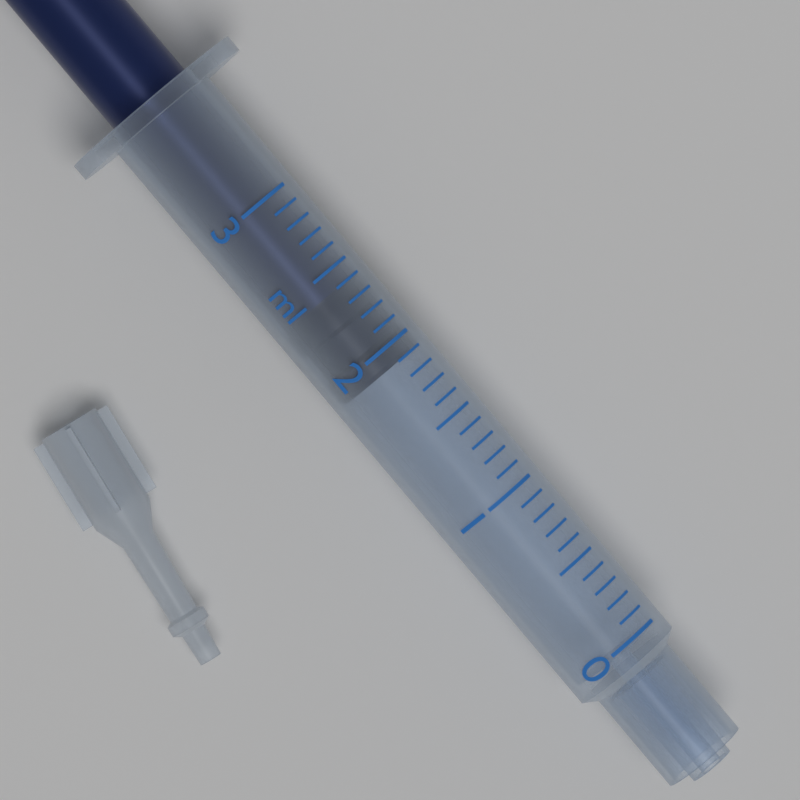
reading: 1.9 ml
